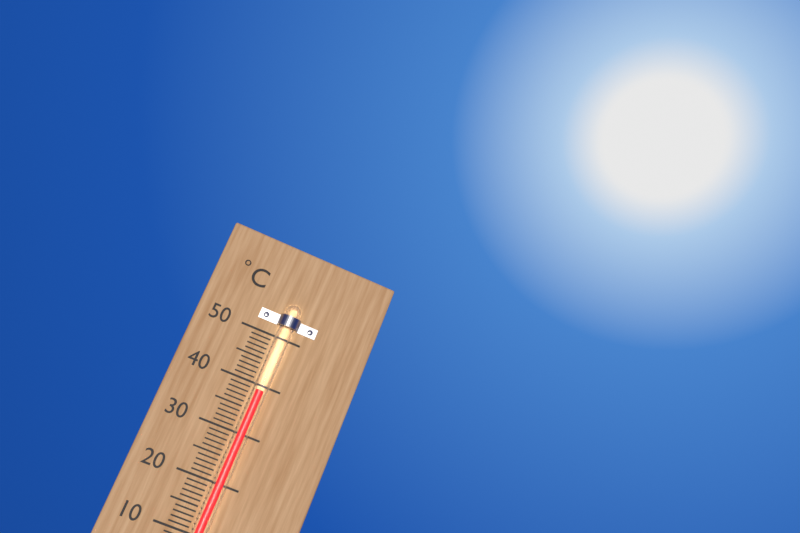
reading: 39 °C
